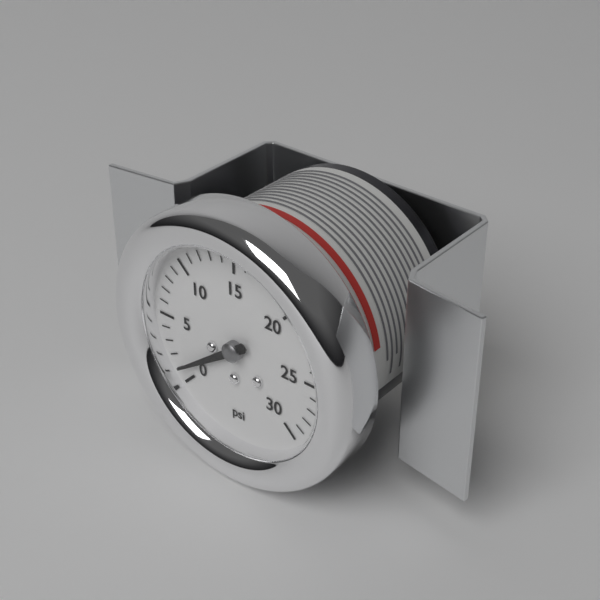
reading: 1 psi
